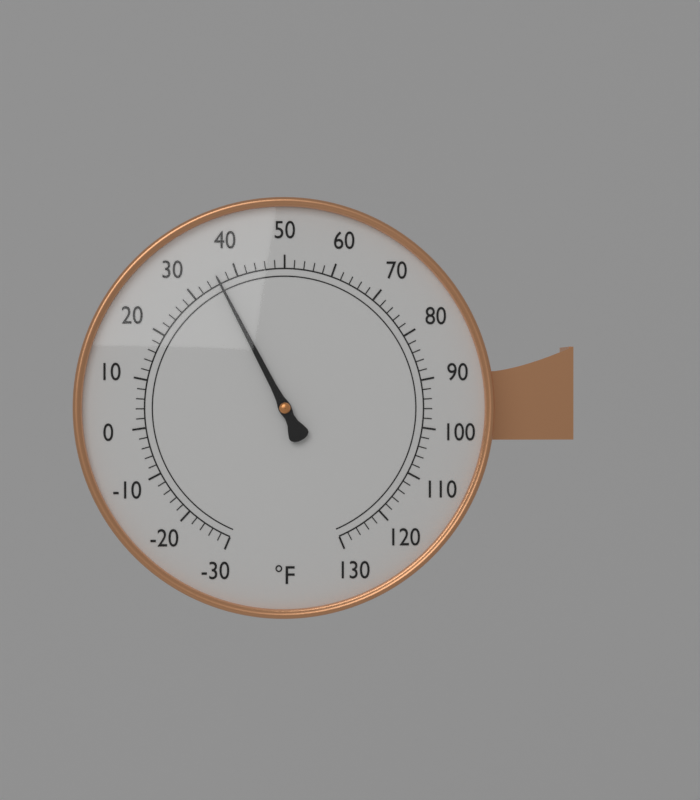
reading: 36 °F
